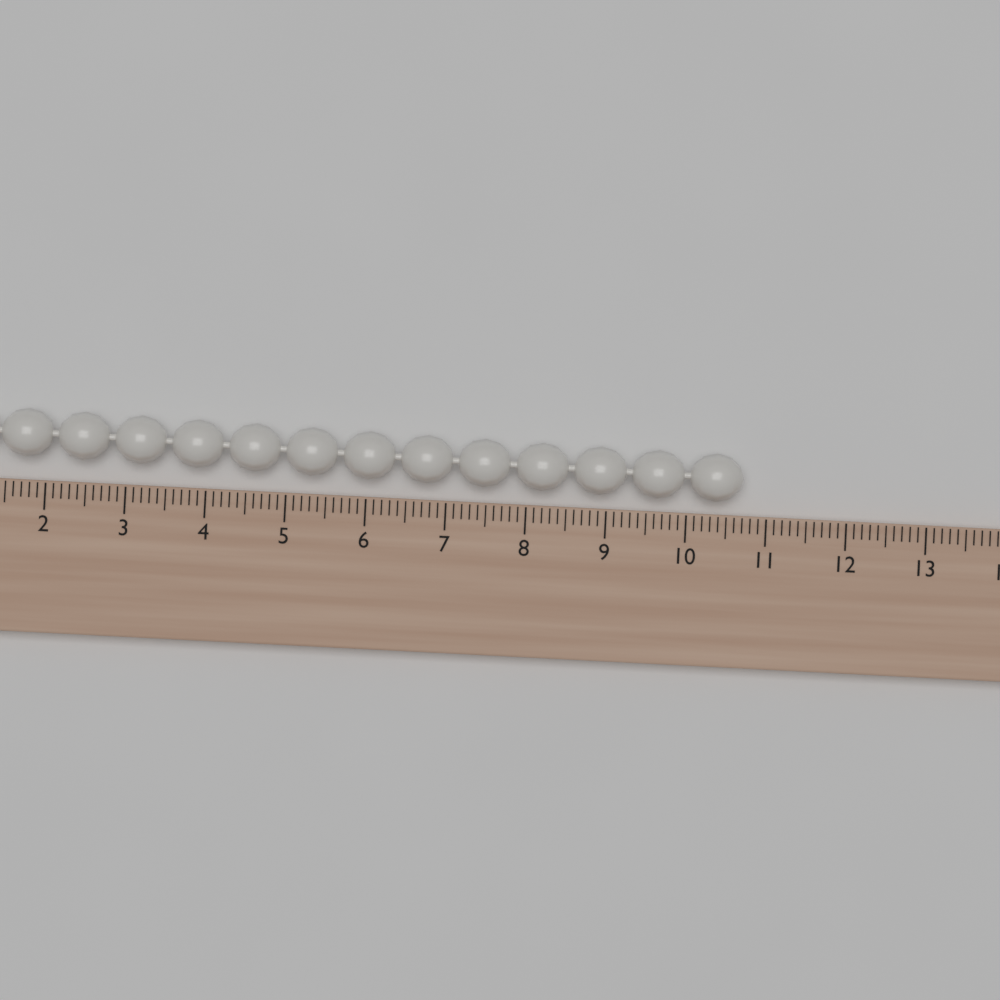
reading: 10.7 (no unit)
